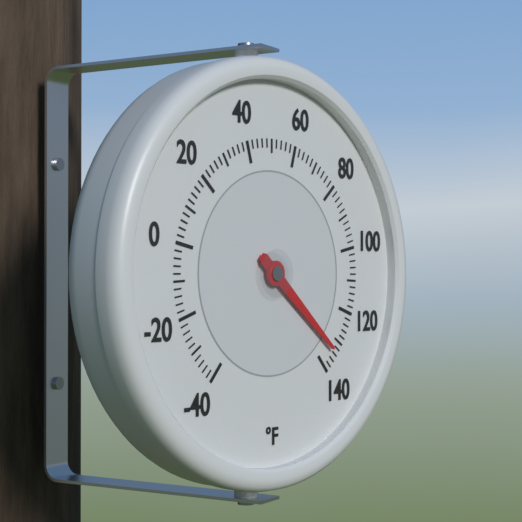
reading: 134 °F
